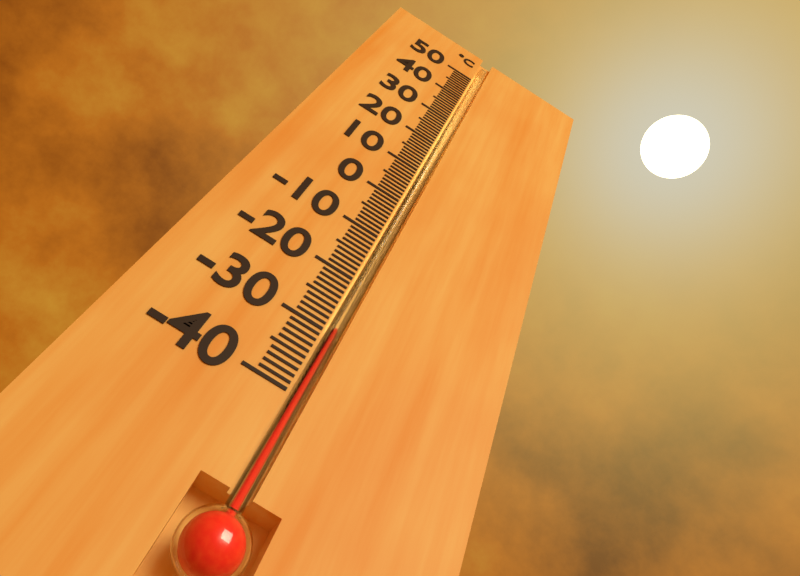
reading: -29 °C
